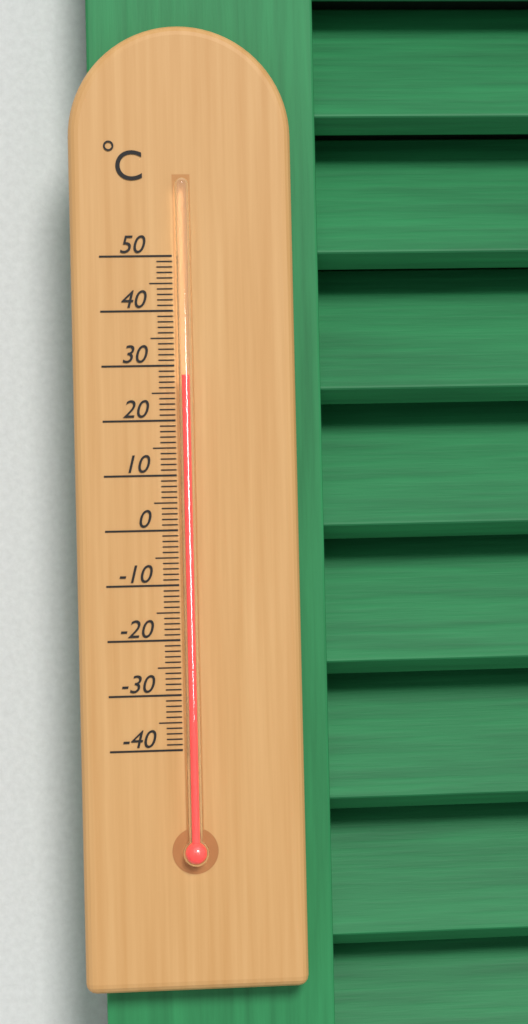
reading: 28 °C
